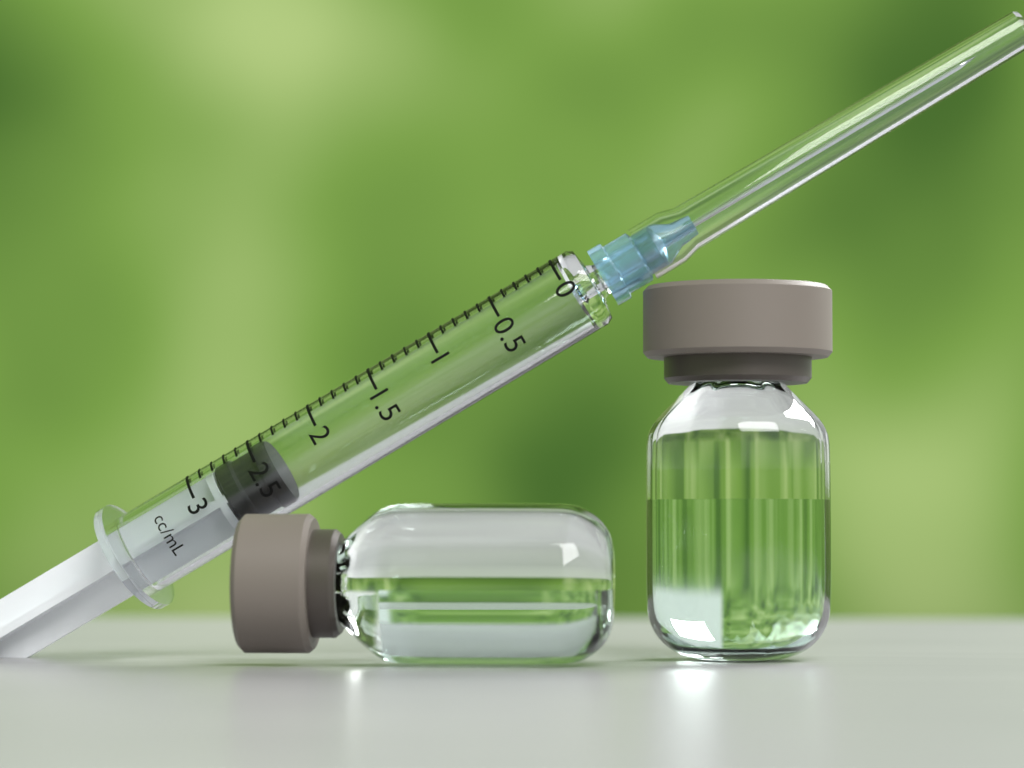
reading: 2.4 mL
